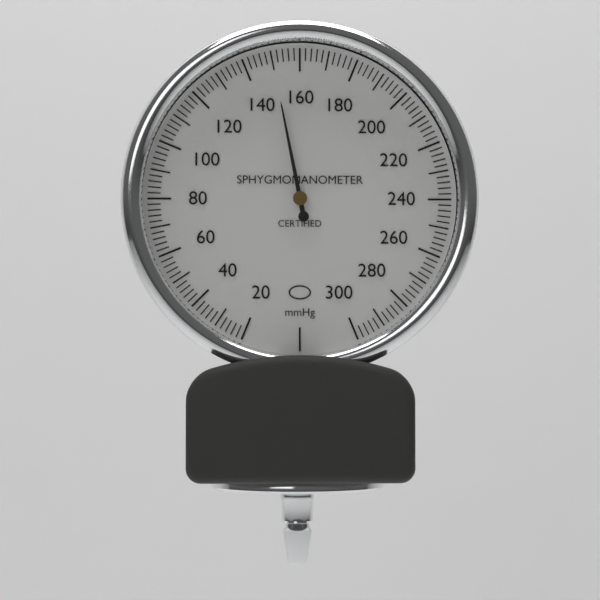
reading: 150 mmHg
